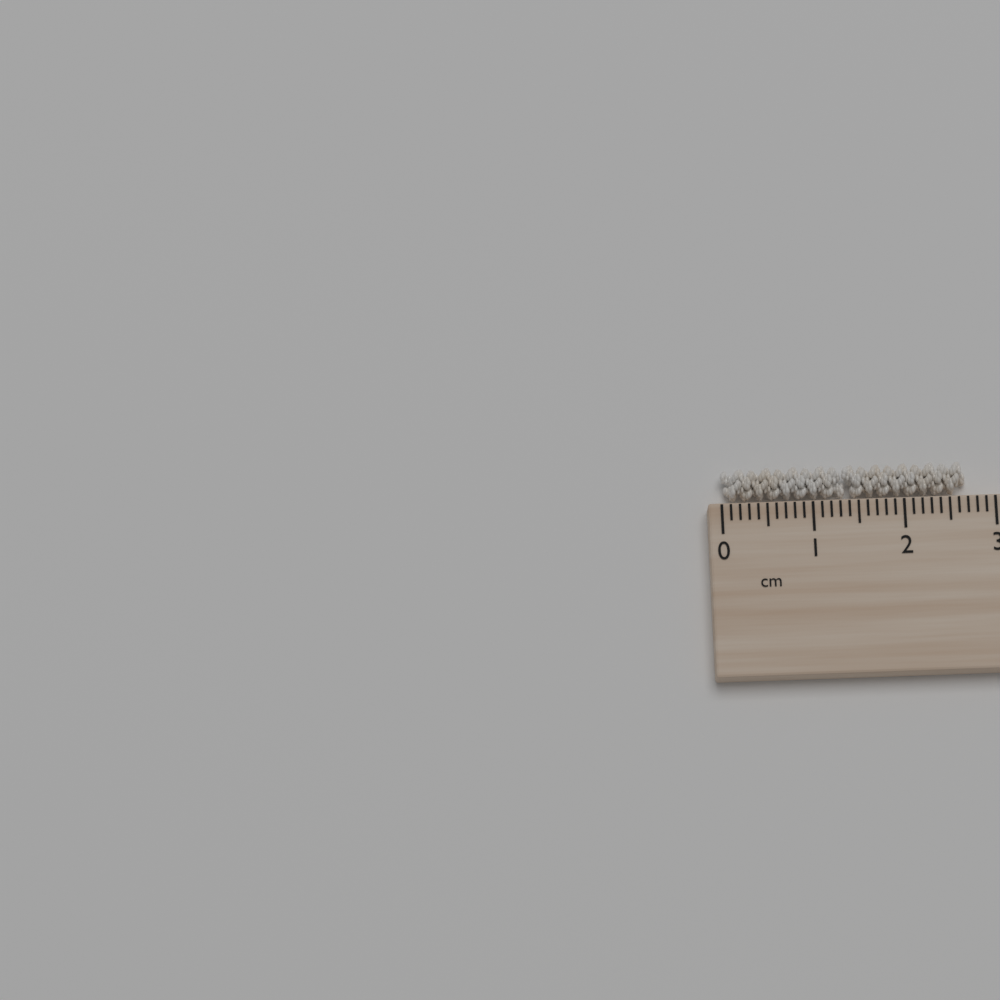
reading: 2.7 cm
